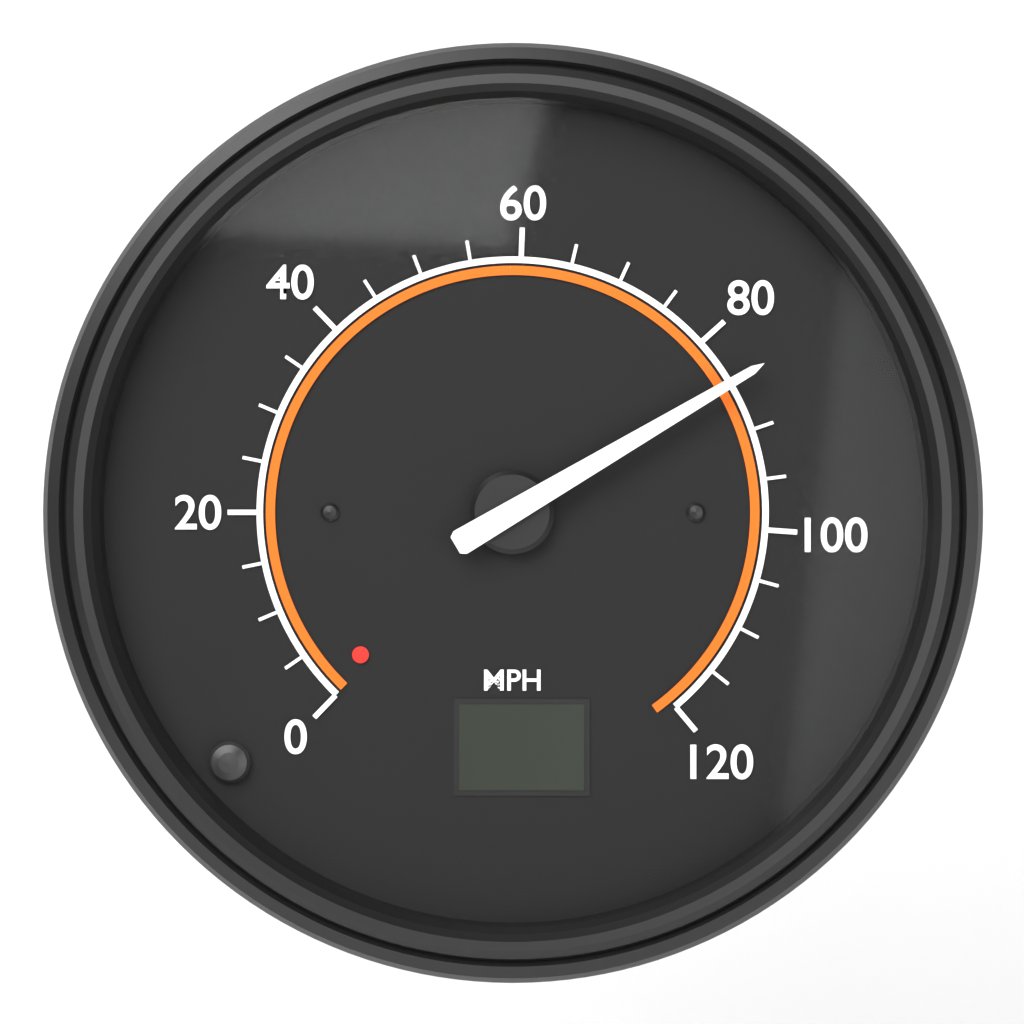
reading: 85 MPH
